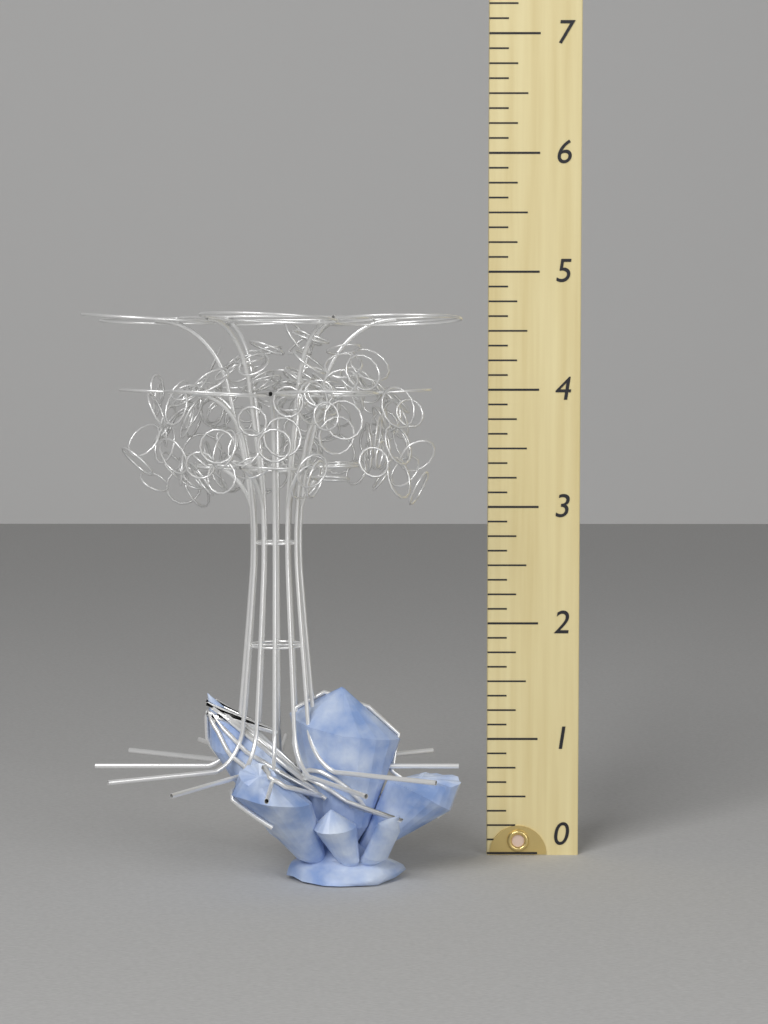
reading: 4.625 (no unit)
